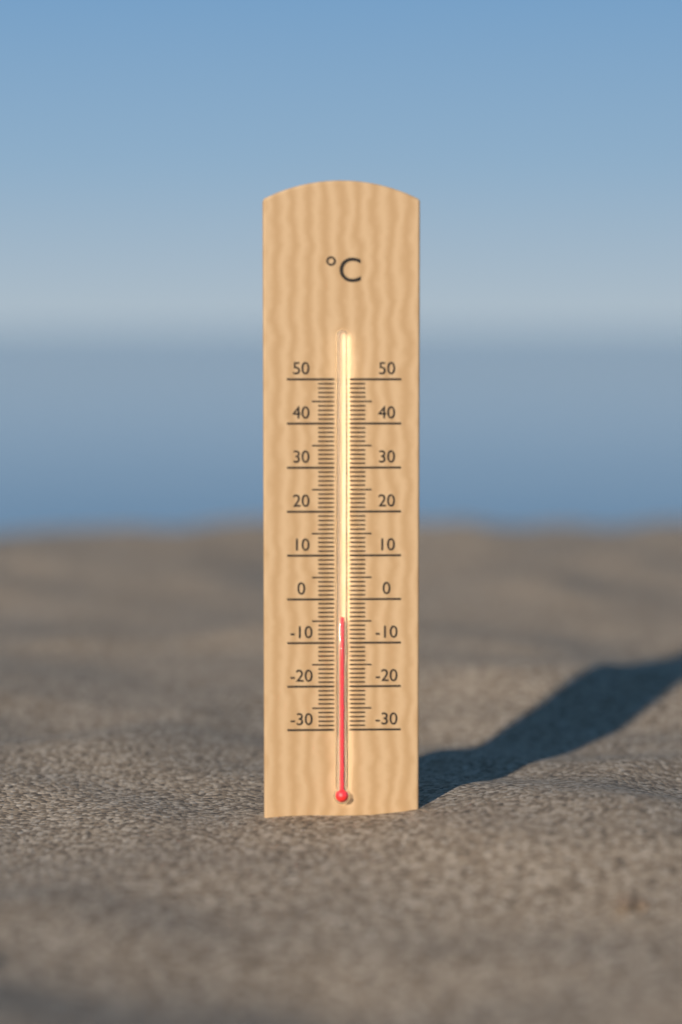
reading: -4 °C
